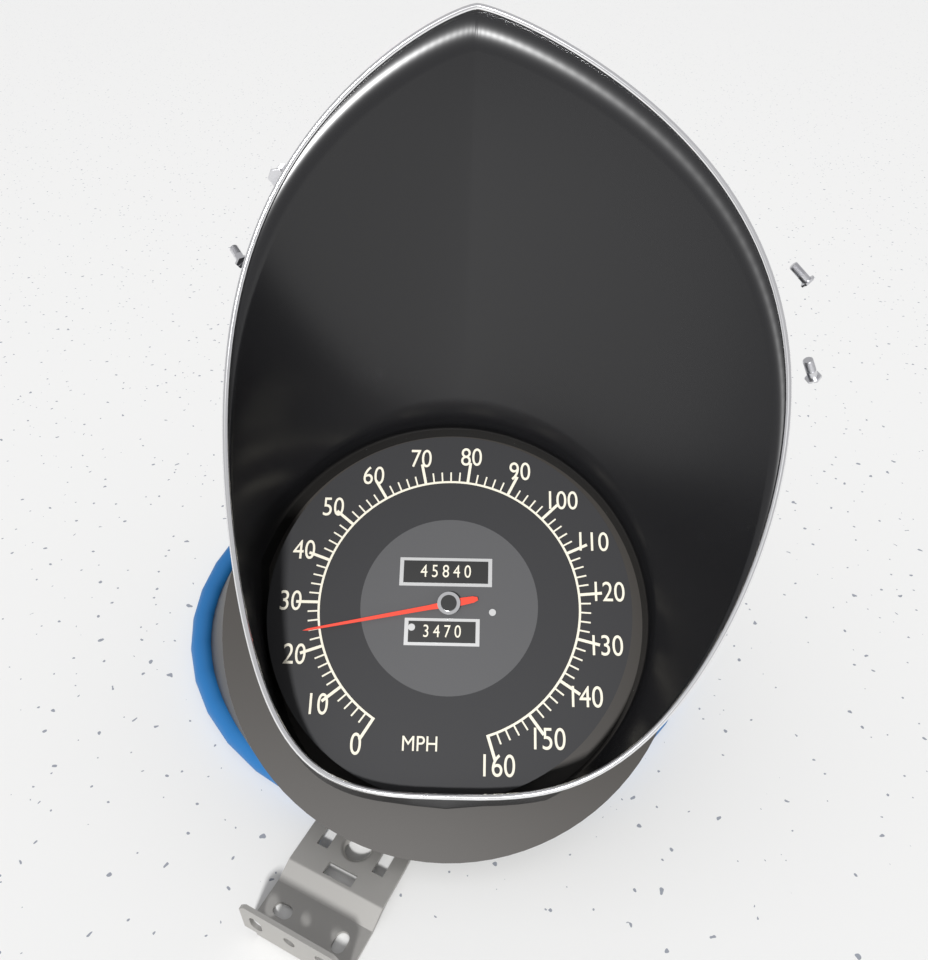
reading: 24 MPH
